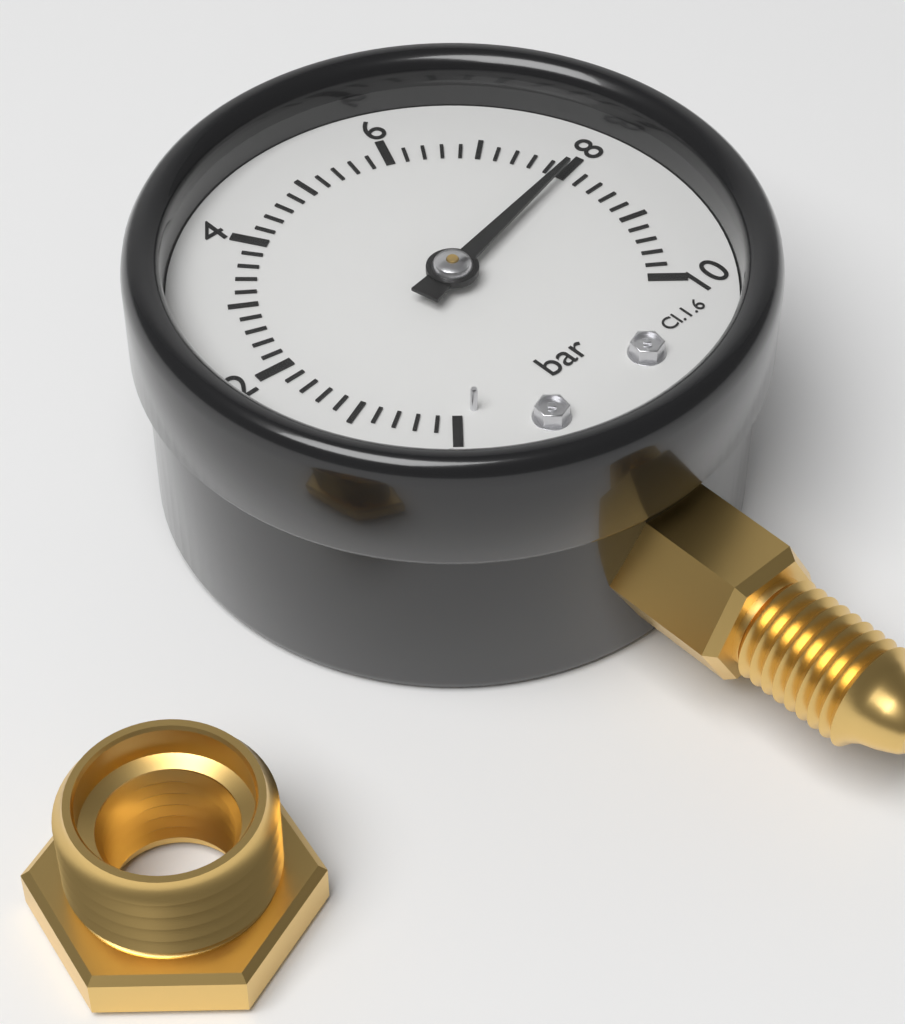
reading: 8.0 bar
